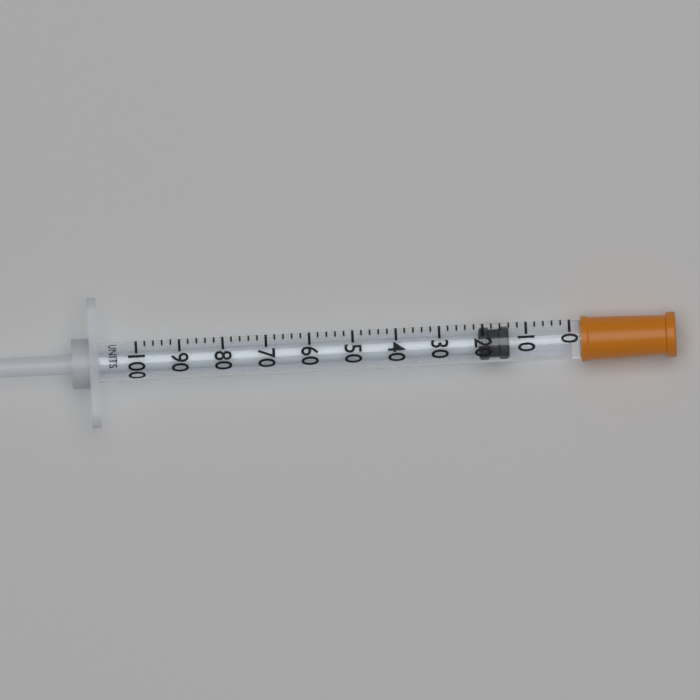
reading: 14 units
